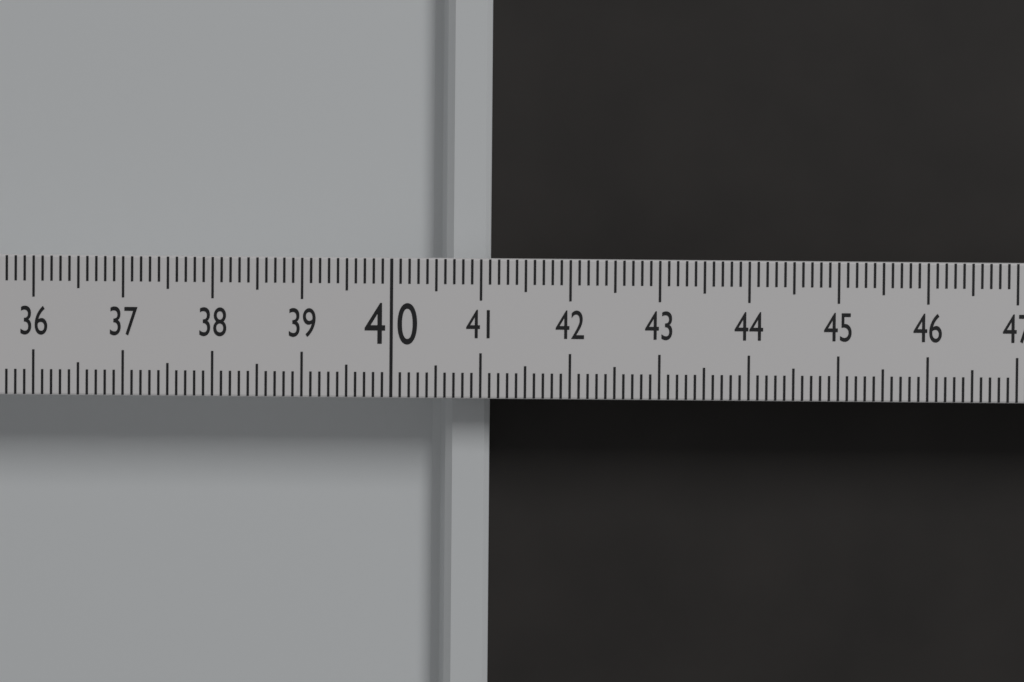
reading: 41.1 (no unit)
